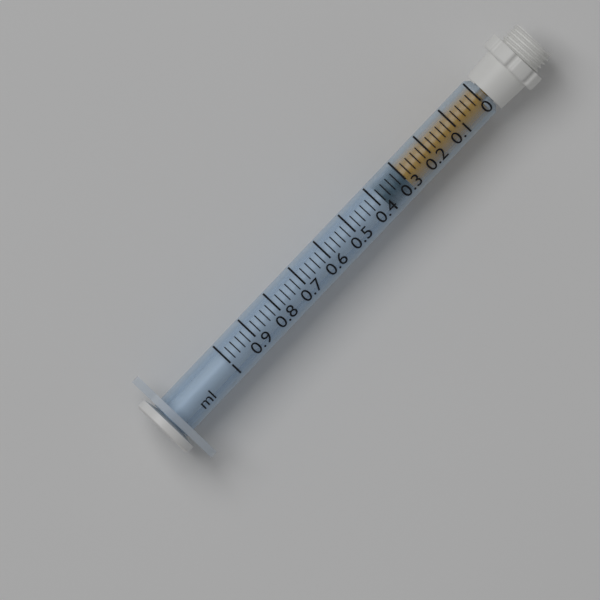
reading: 0.30 ml
